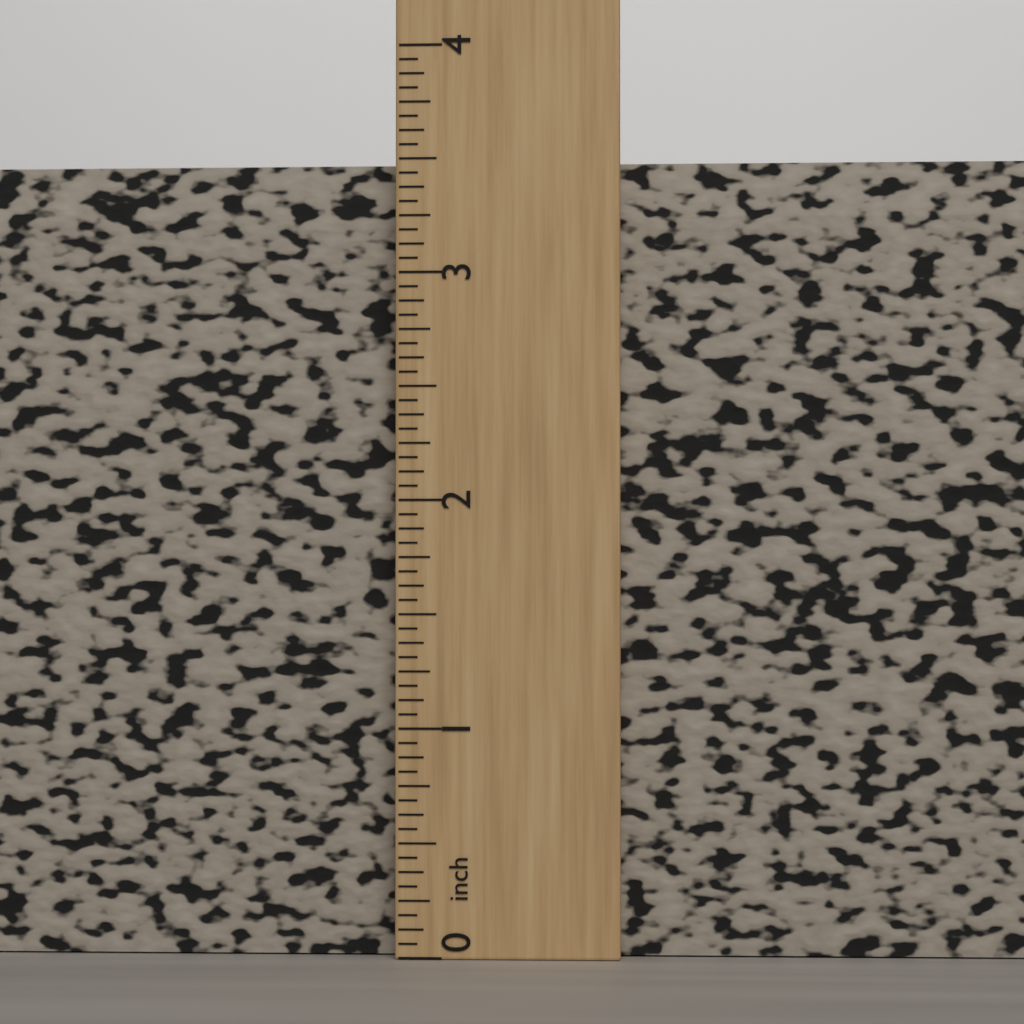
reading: 3.5000 inch
